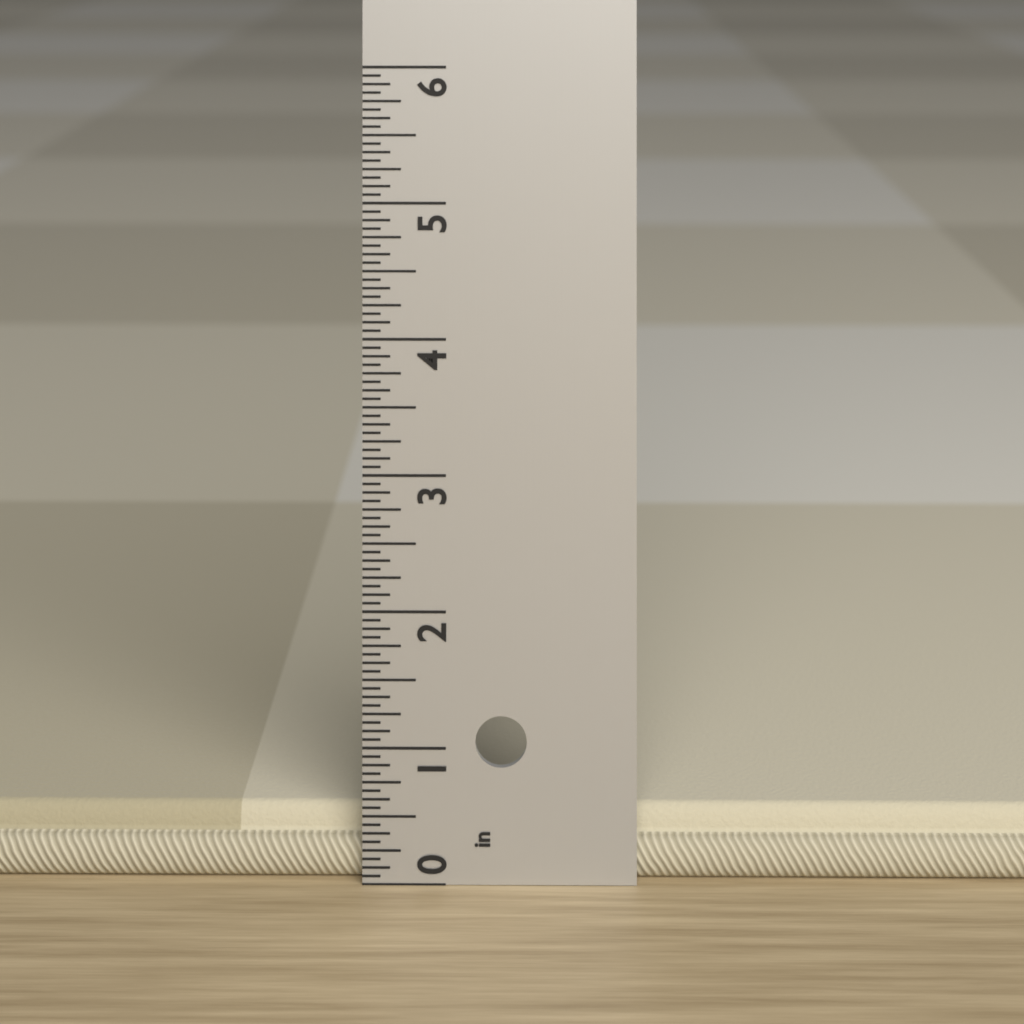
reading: 0.5000 in
